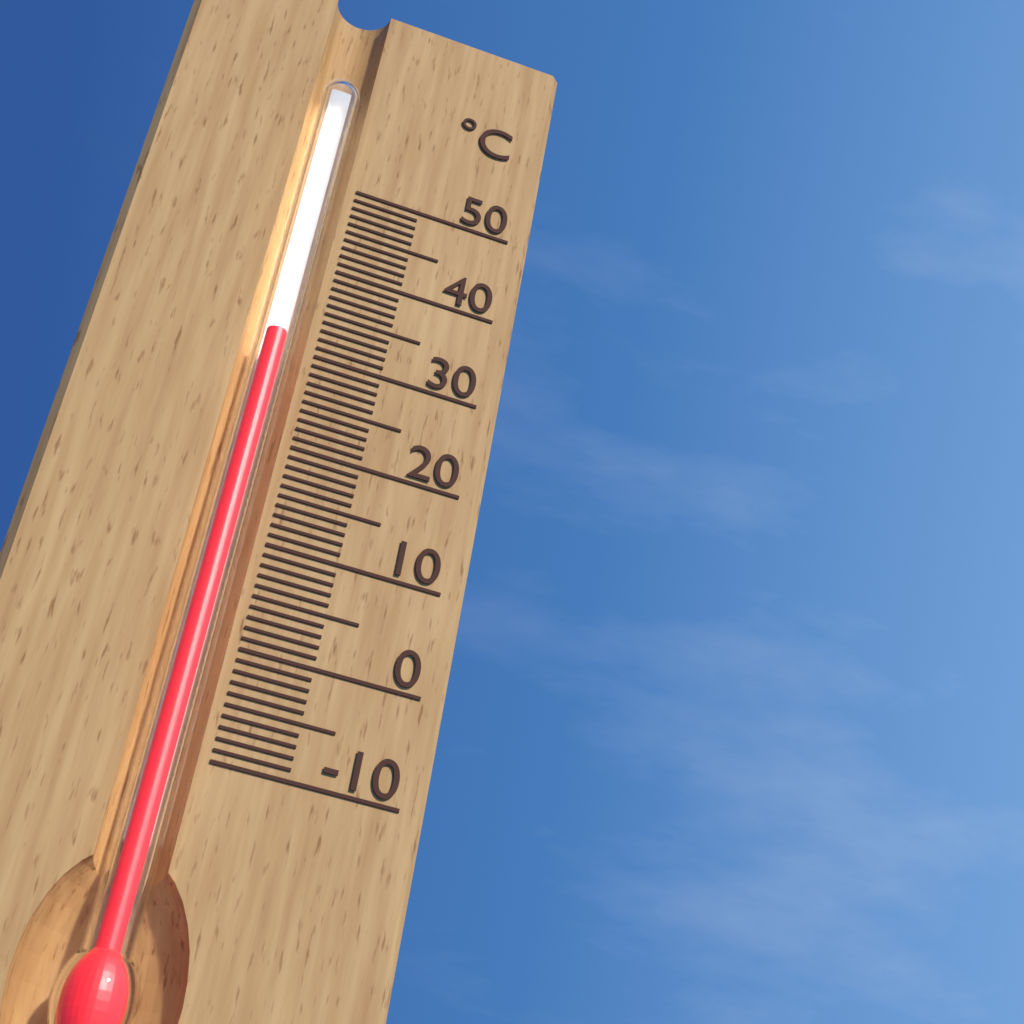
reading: 31 °C
